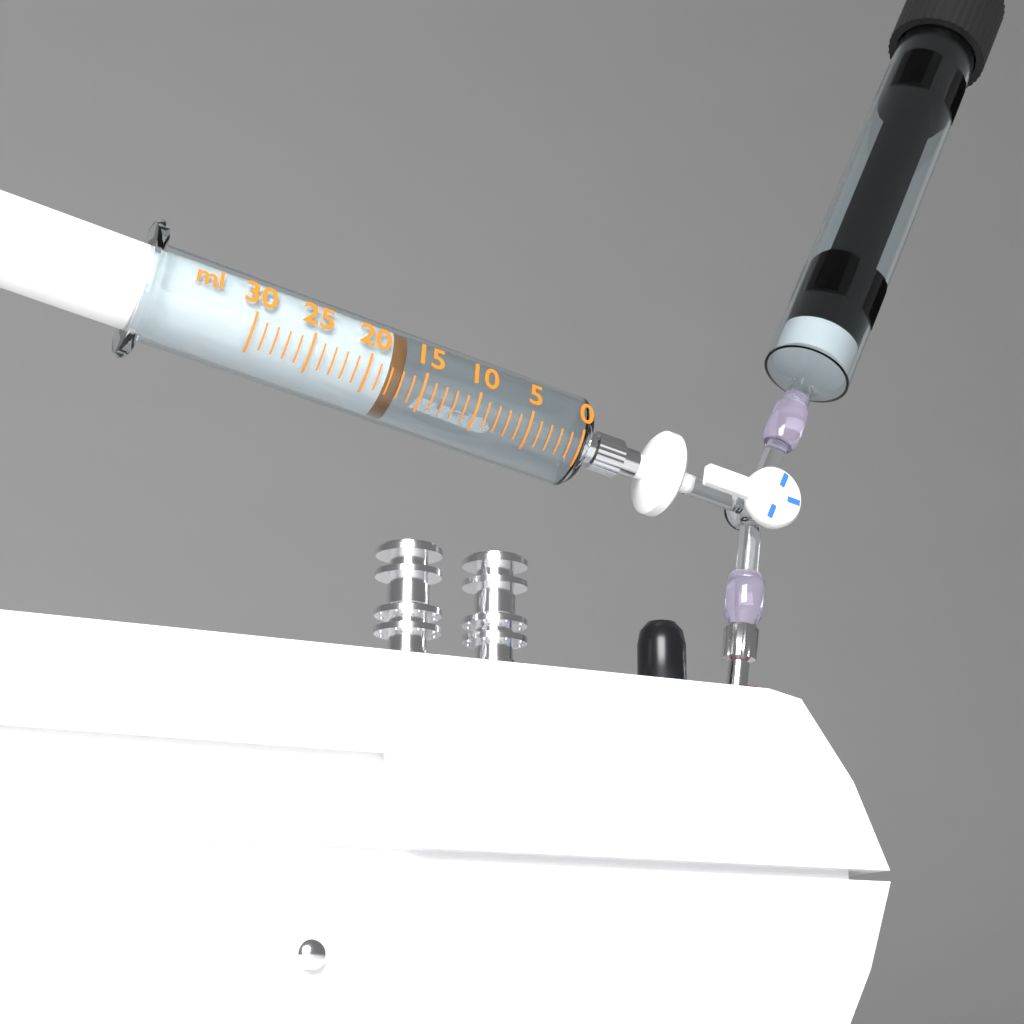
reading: 17 ml
